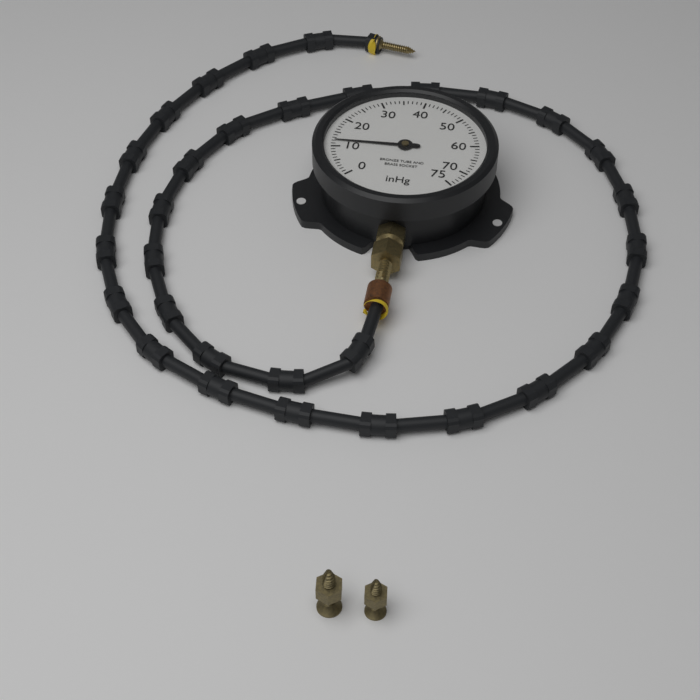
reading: 12 inHg
